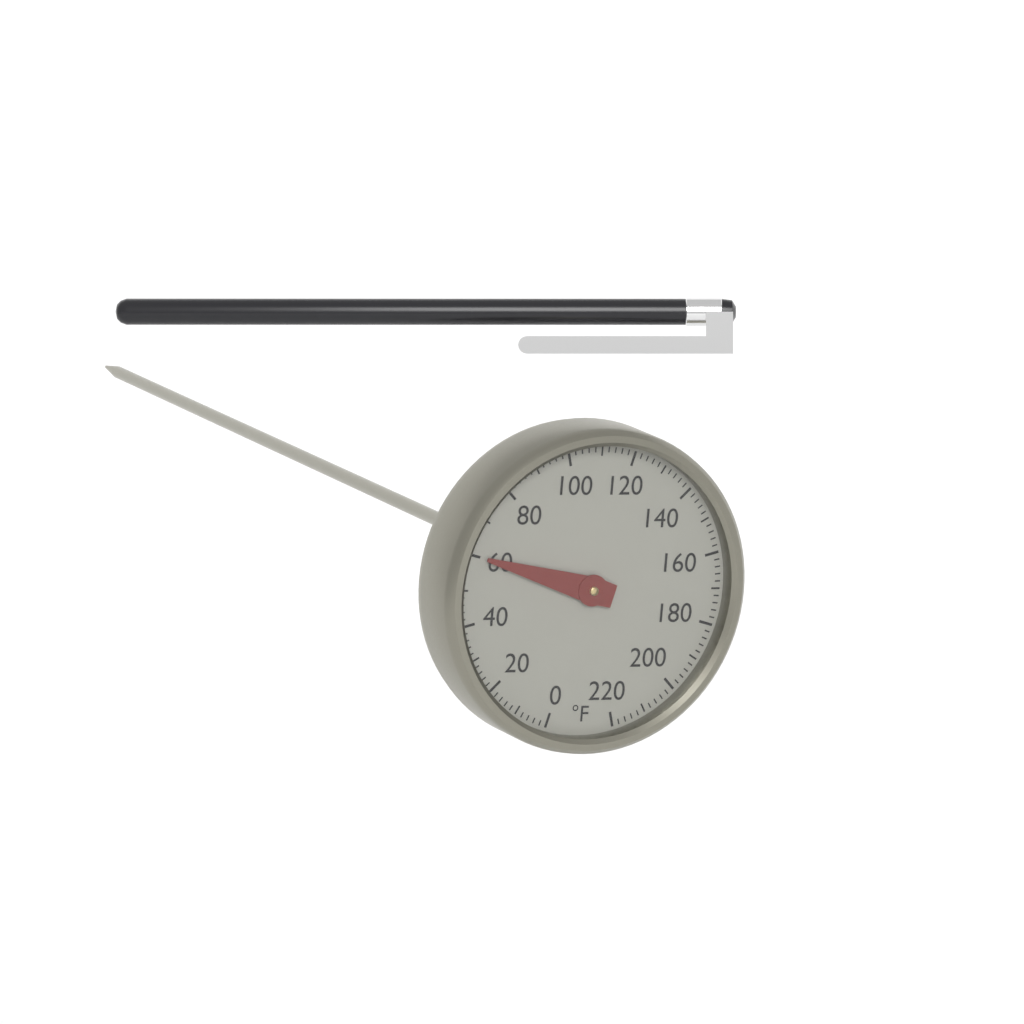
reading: 60 °F
